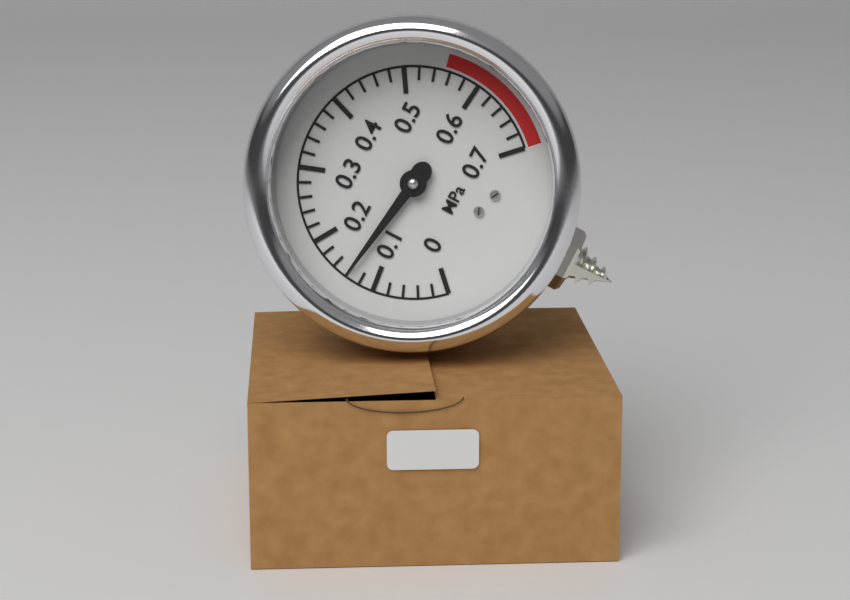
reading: 0.14 MPa
